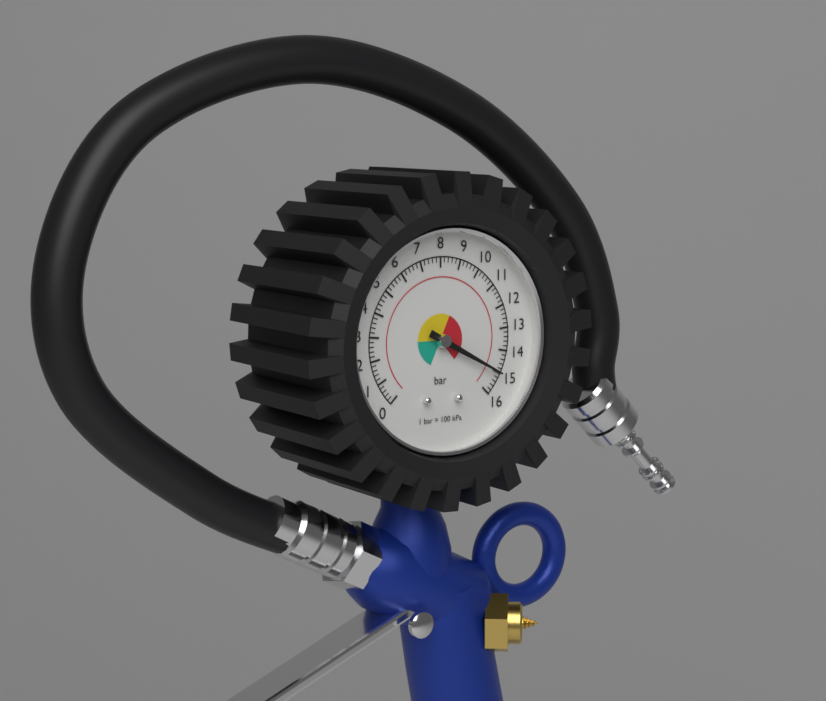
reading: 15.0 bar
